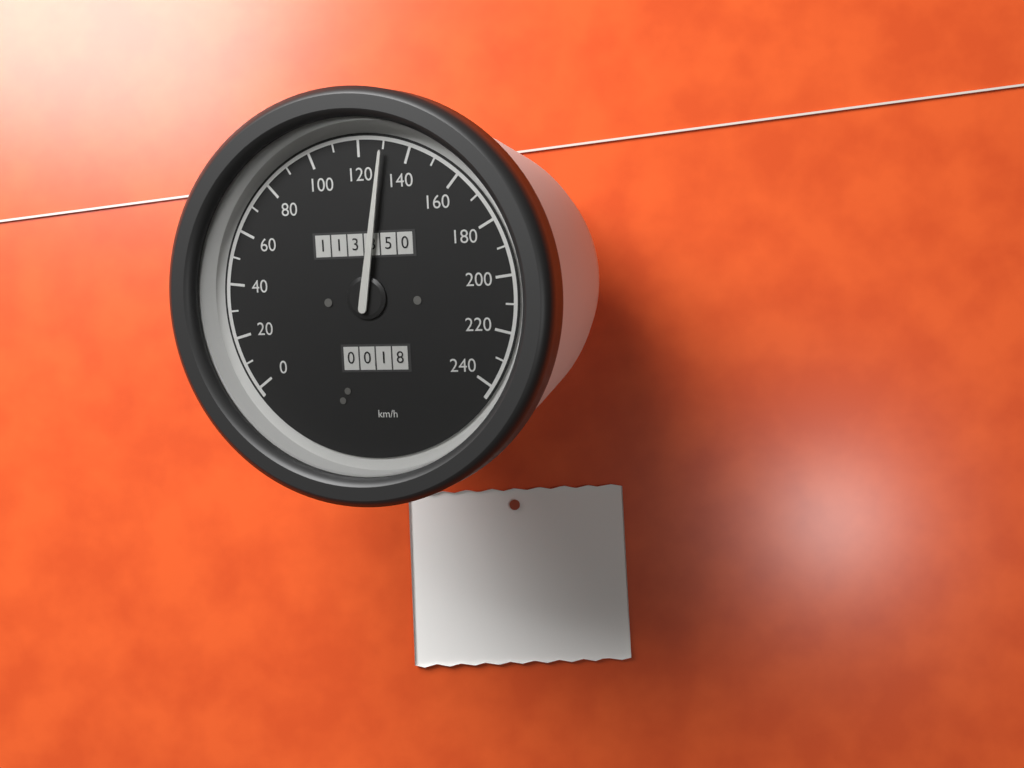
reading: 130 km/h
